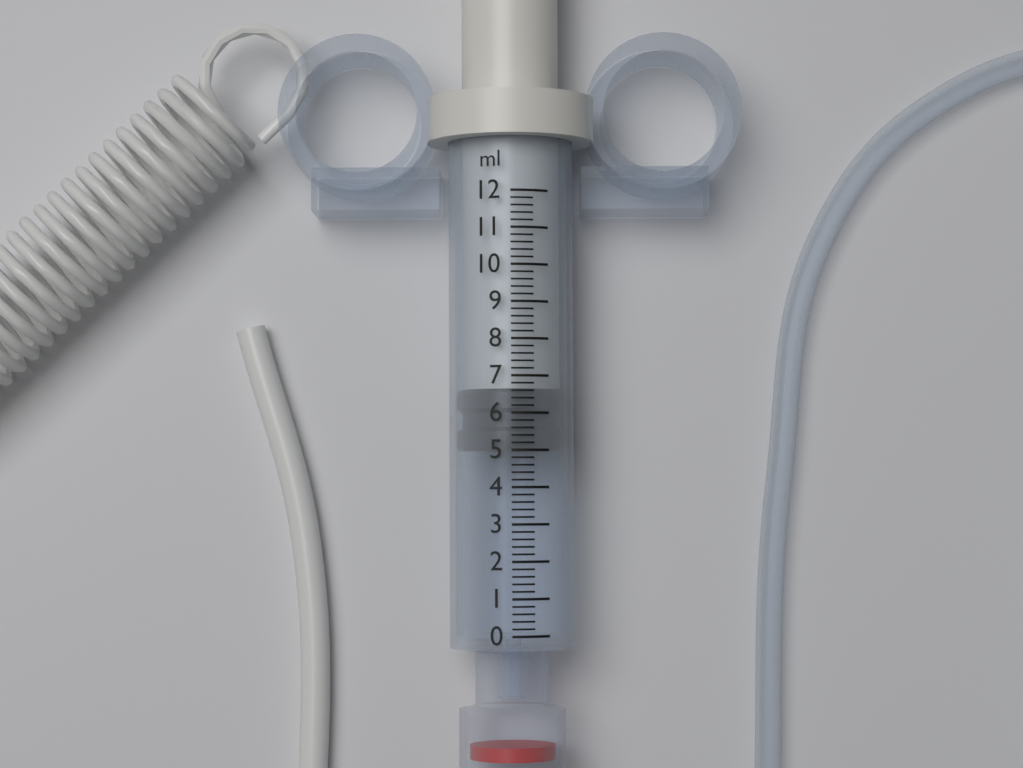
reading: 5.0 ml
